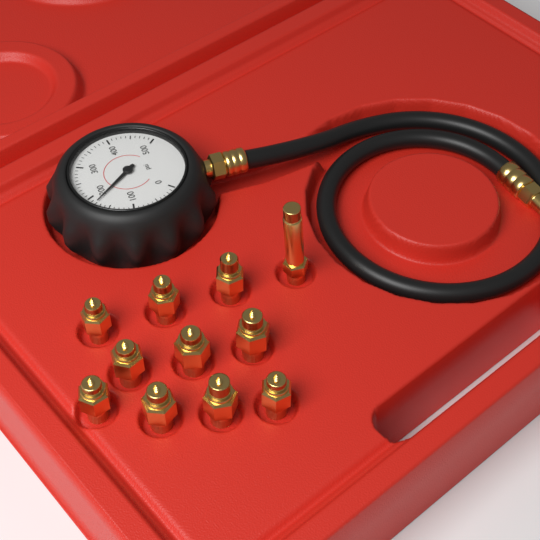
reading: 180 psi
